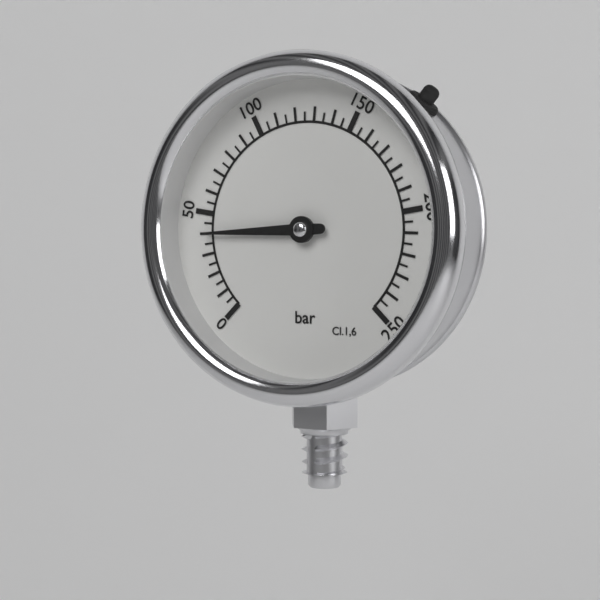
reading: 40 bar
